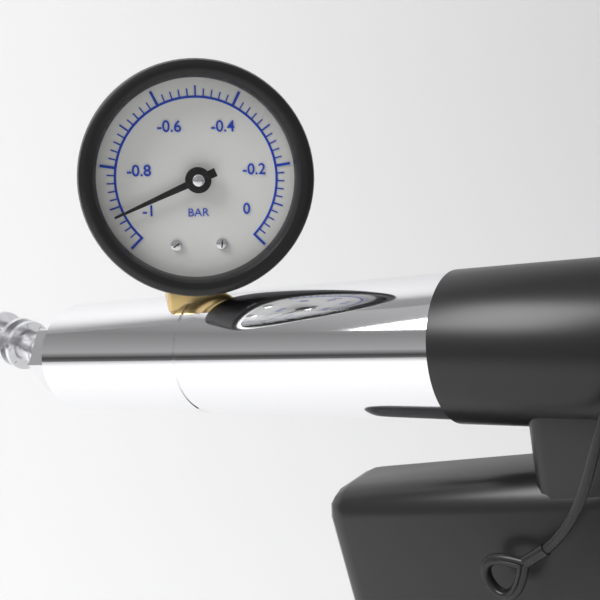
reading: -0.92 bar
